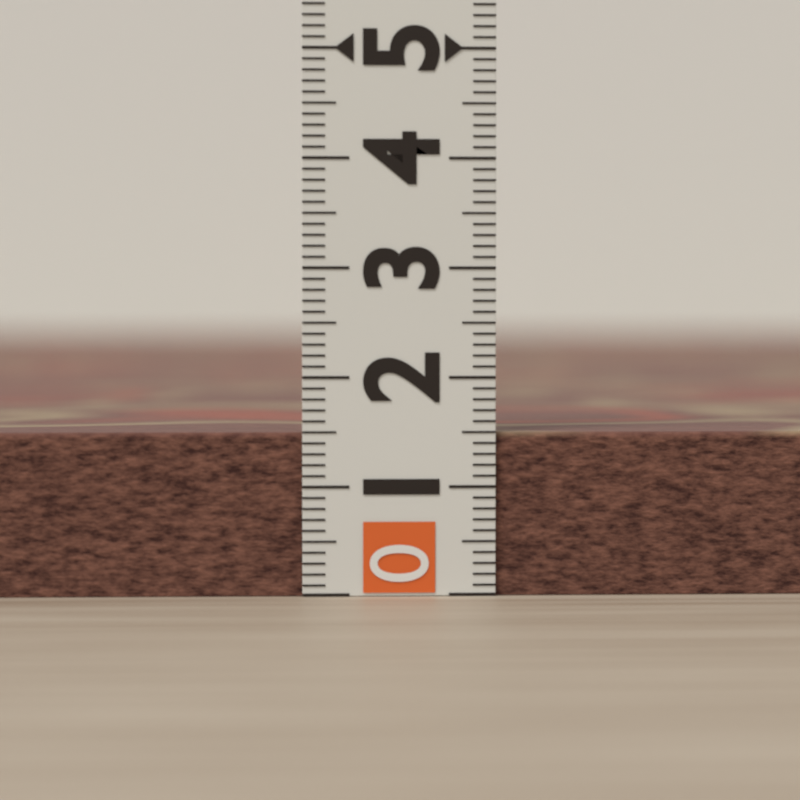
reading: 1.5 (no unit)
